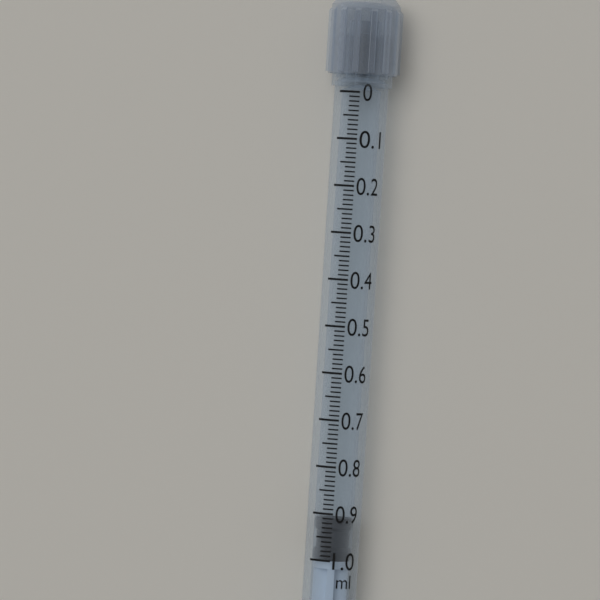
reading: 0.91 ml
